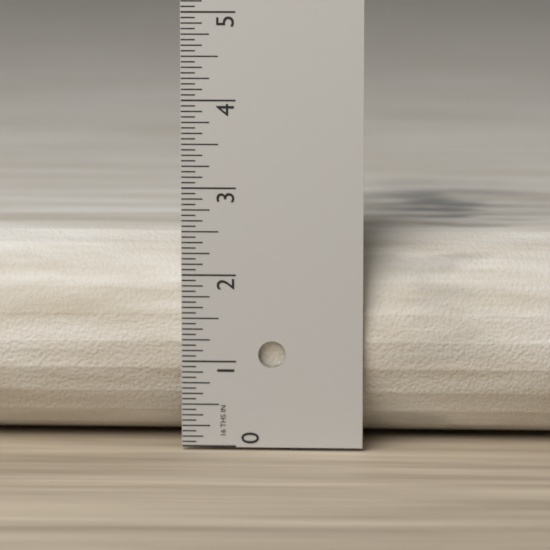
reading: 2.4375 in
